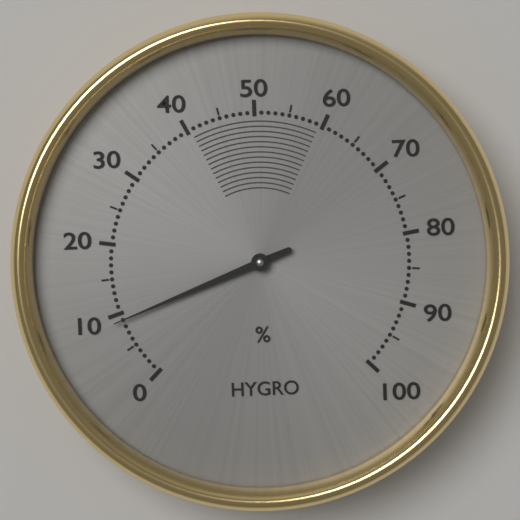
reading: 9 %
